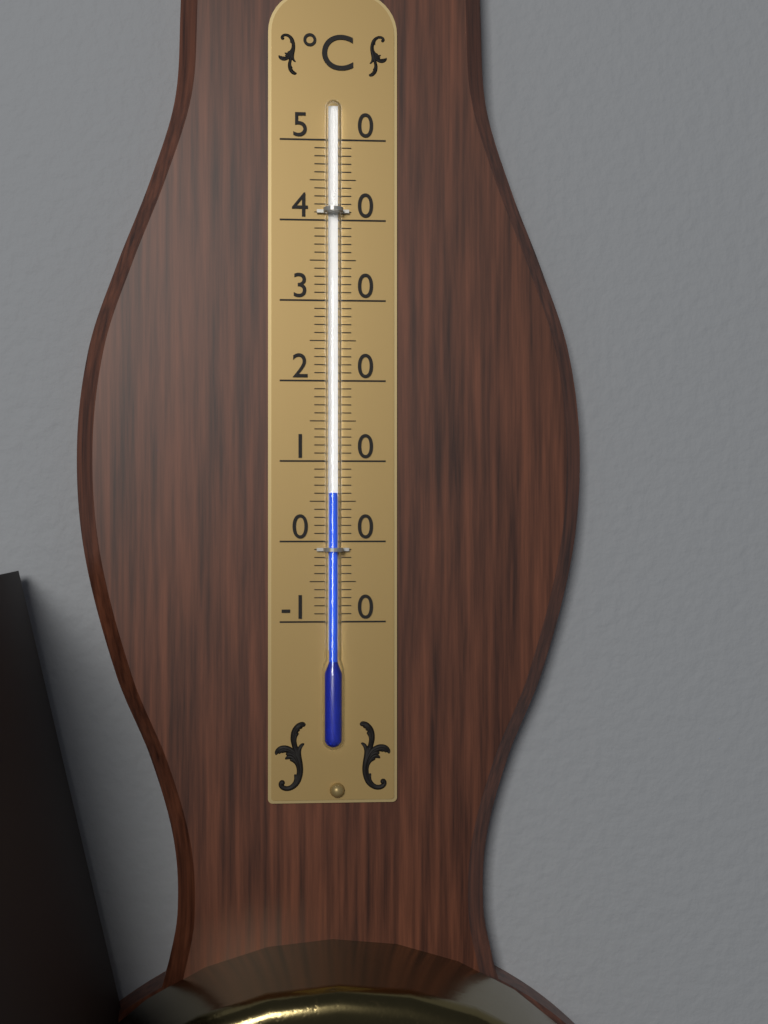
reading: 6 °C
